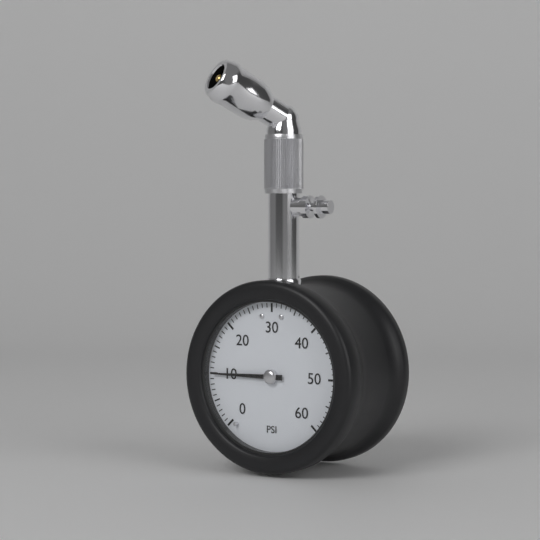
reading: 10 psi
